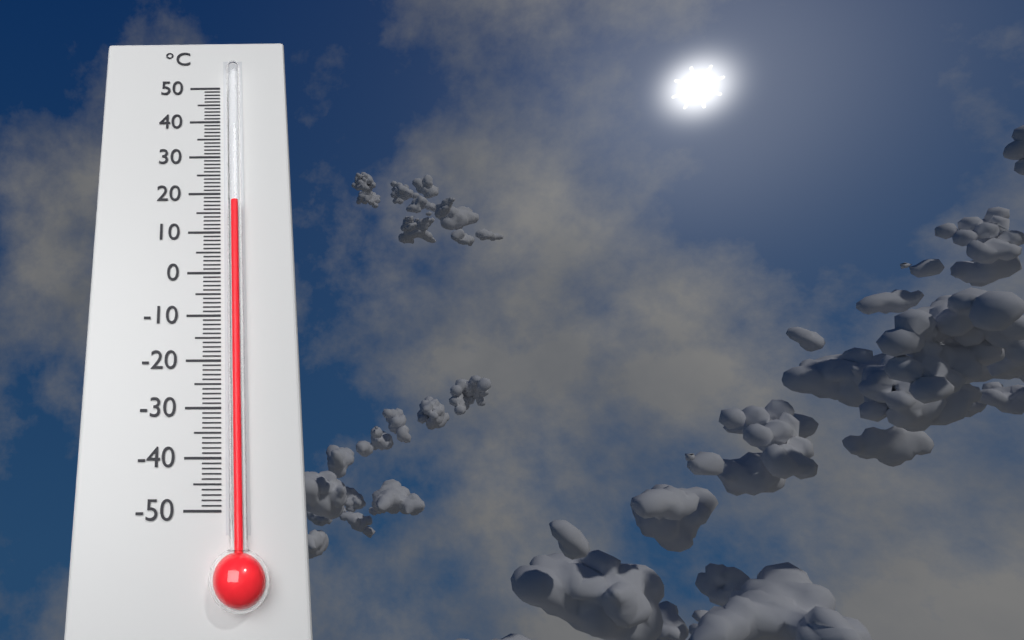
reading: 17 °C
